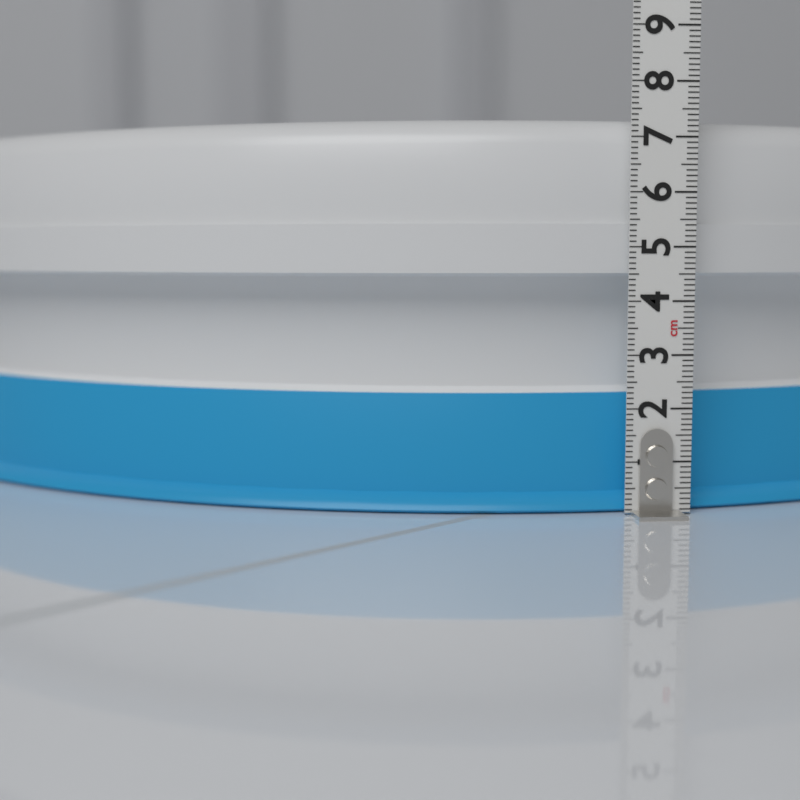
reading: 7.4 cm
